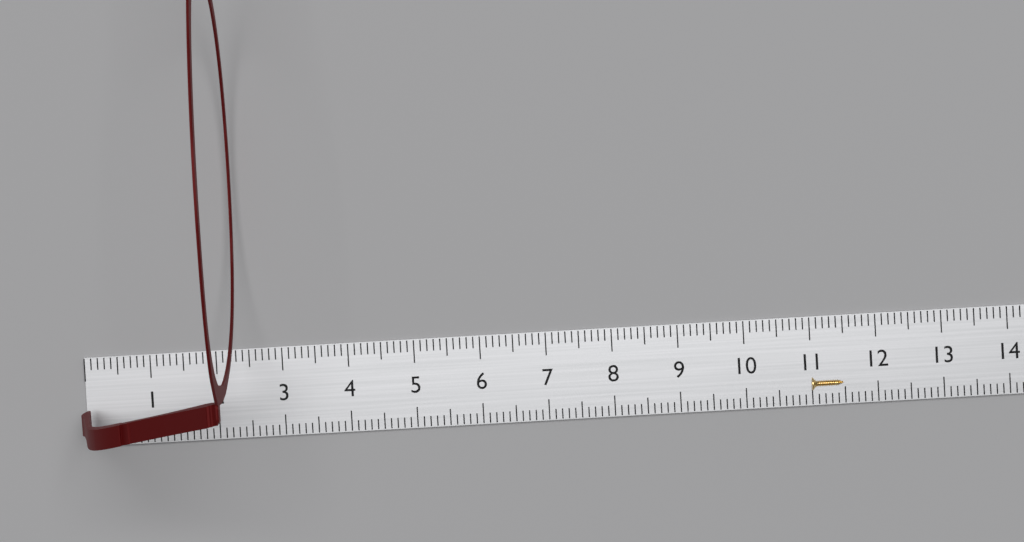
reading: 2.4 cm
